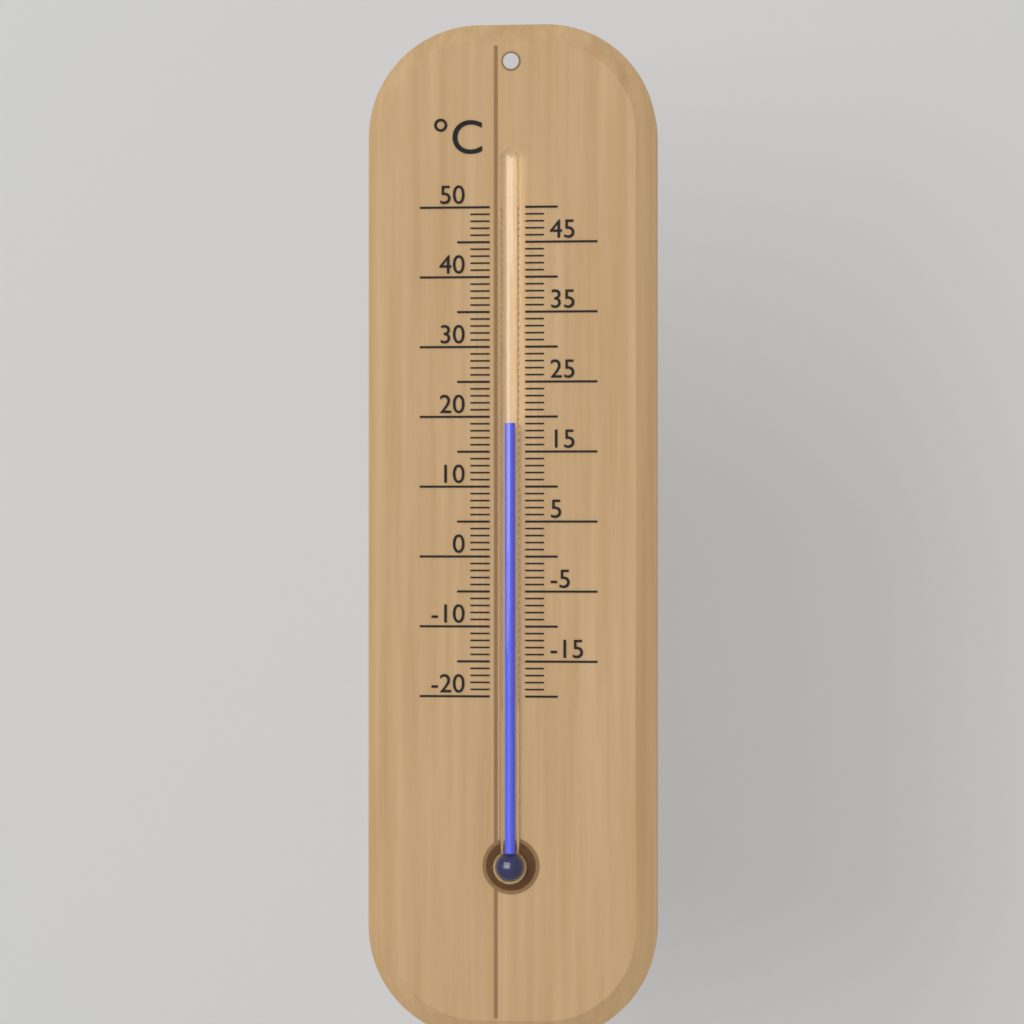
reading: 19 °C
